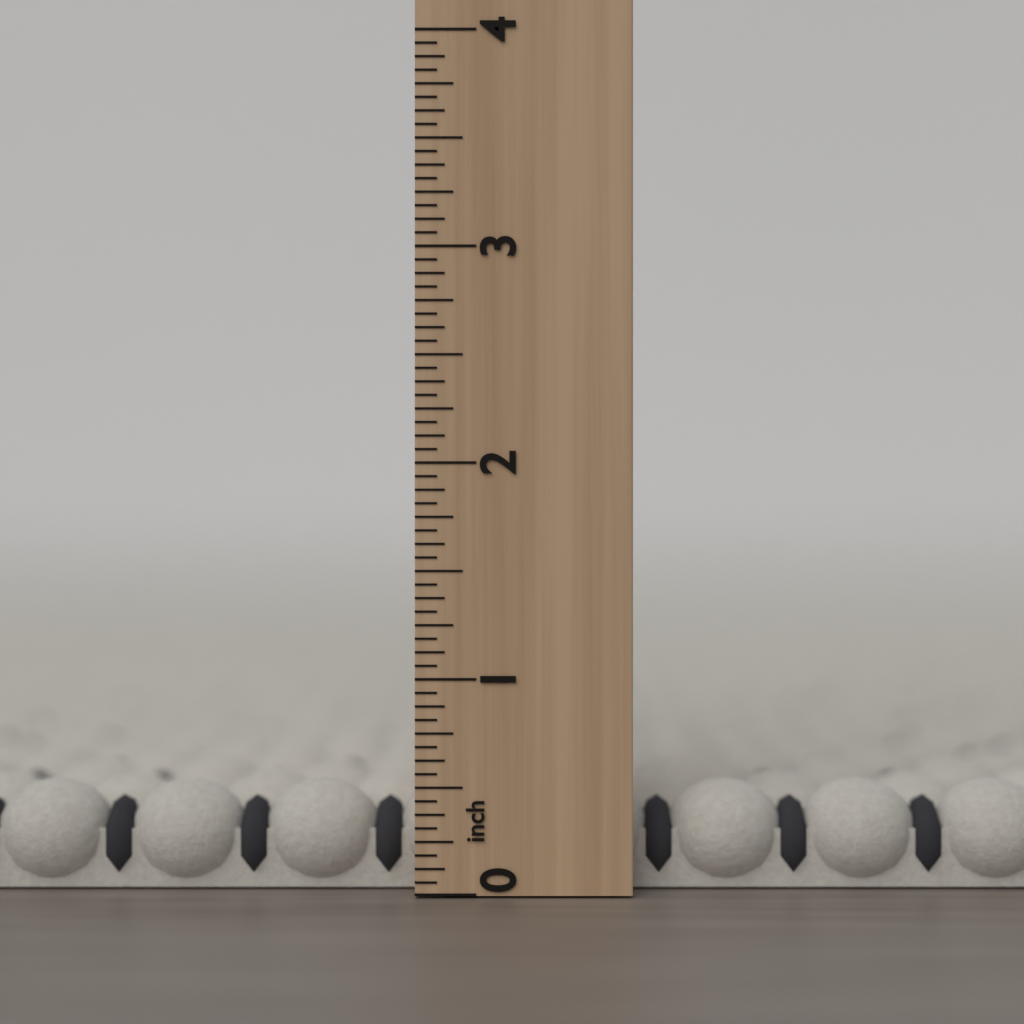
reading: 0.5000 inch
